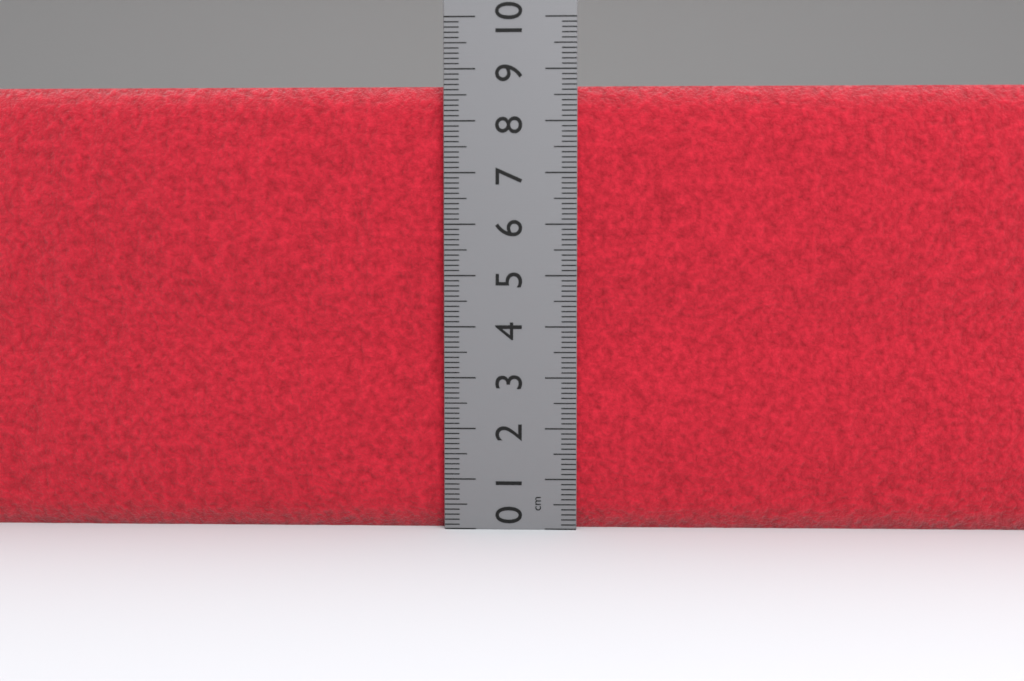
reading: 8.7 cm
